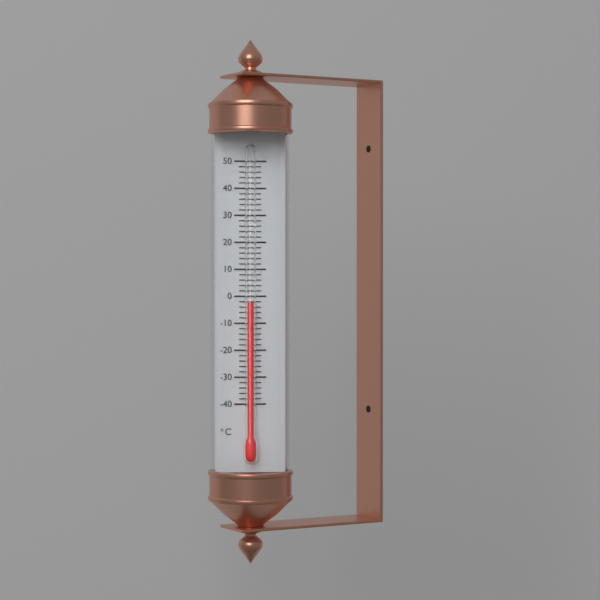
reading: -2 °C
